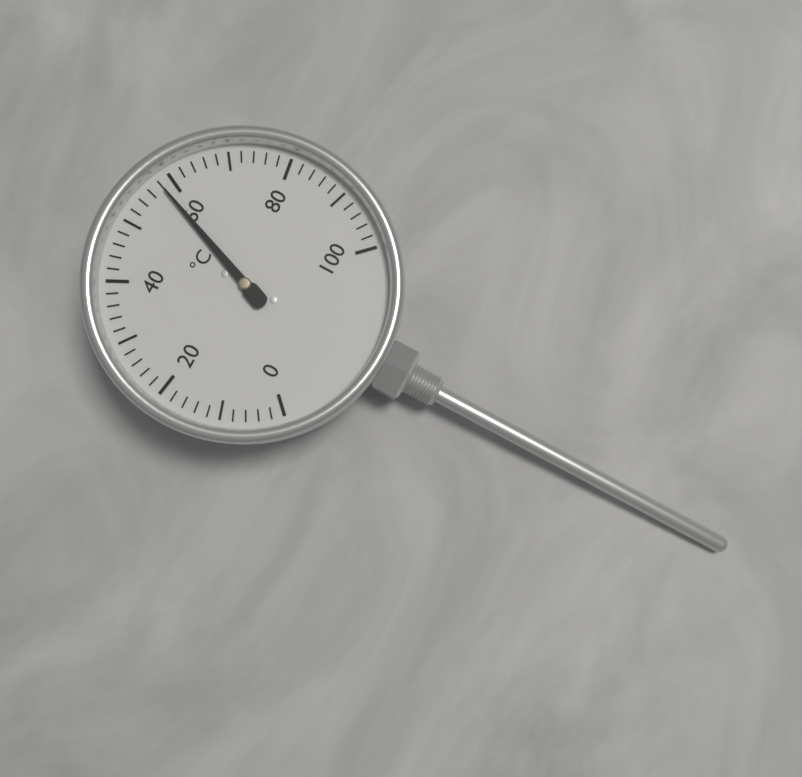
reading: 58 °C
